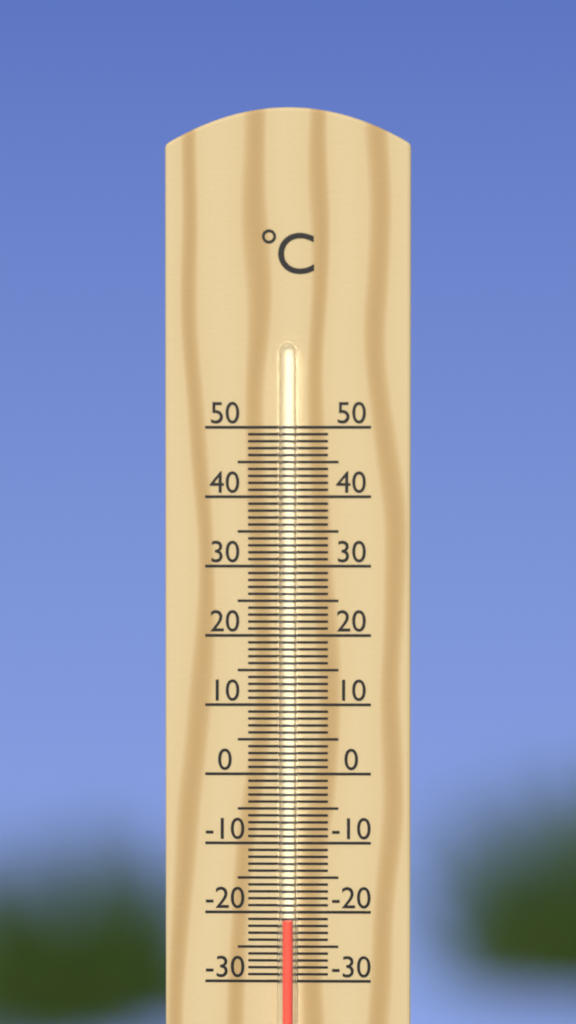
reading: -21 °C
